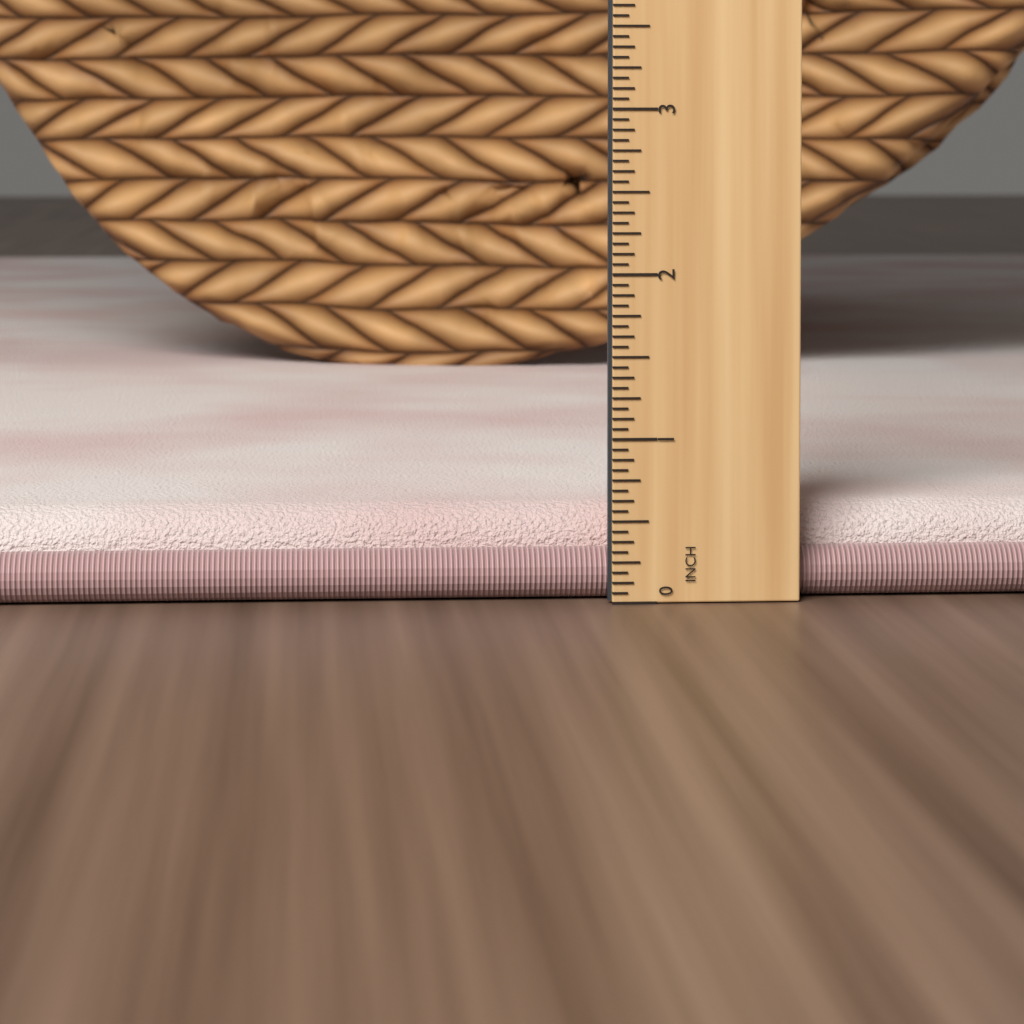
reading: 0.5625 in
